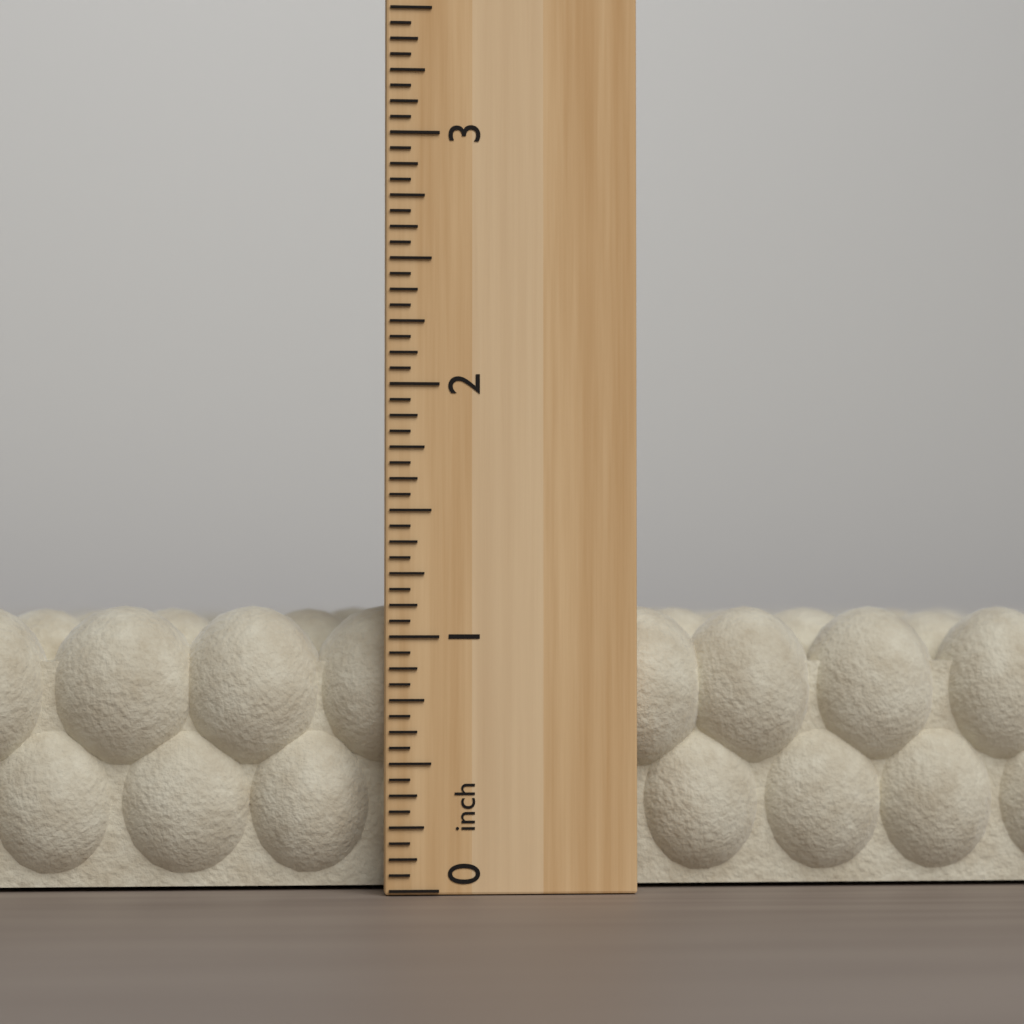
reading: 1.1250 inch
